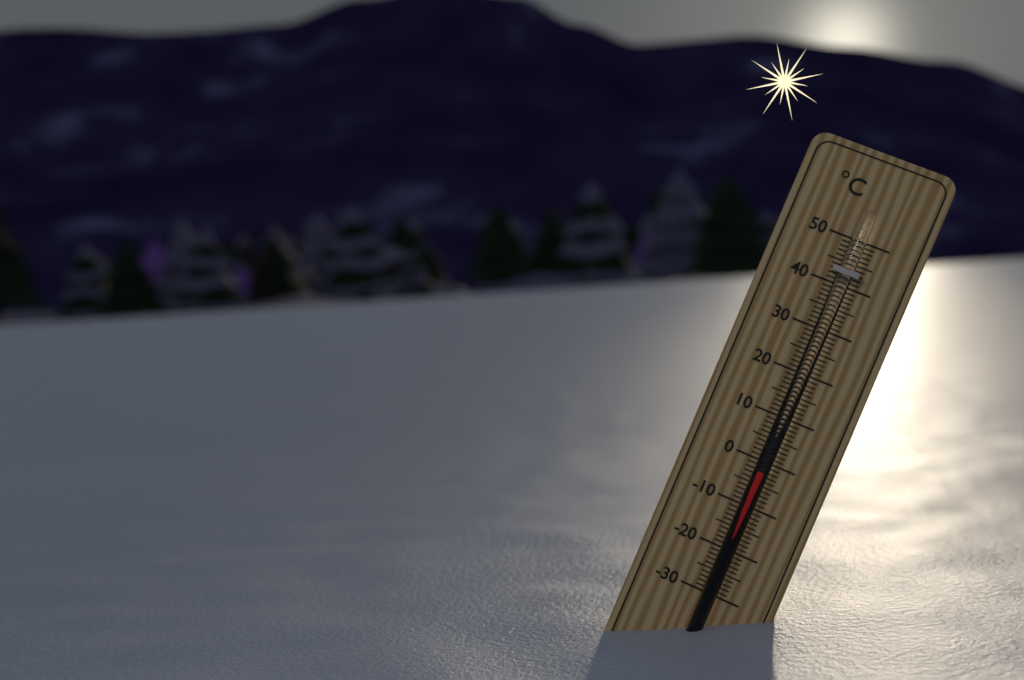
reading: -2 °C
